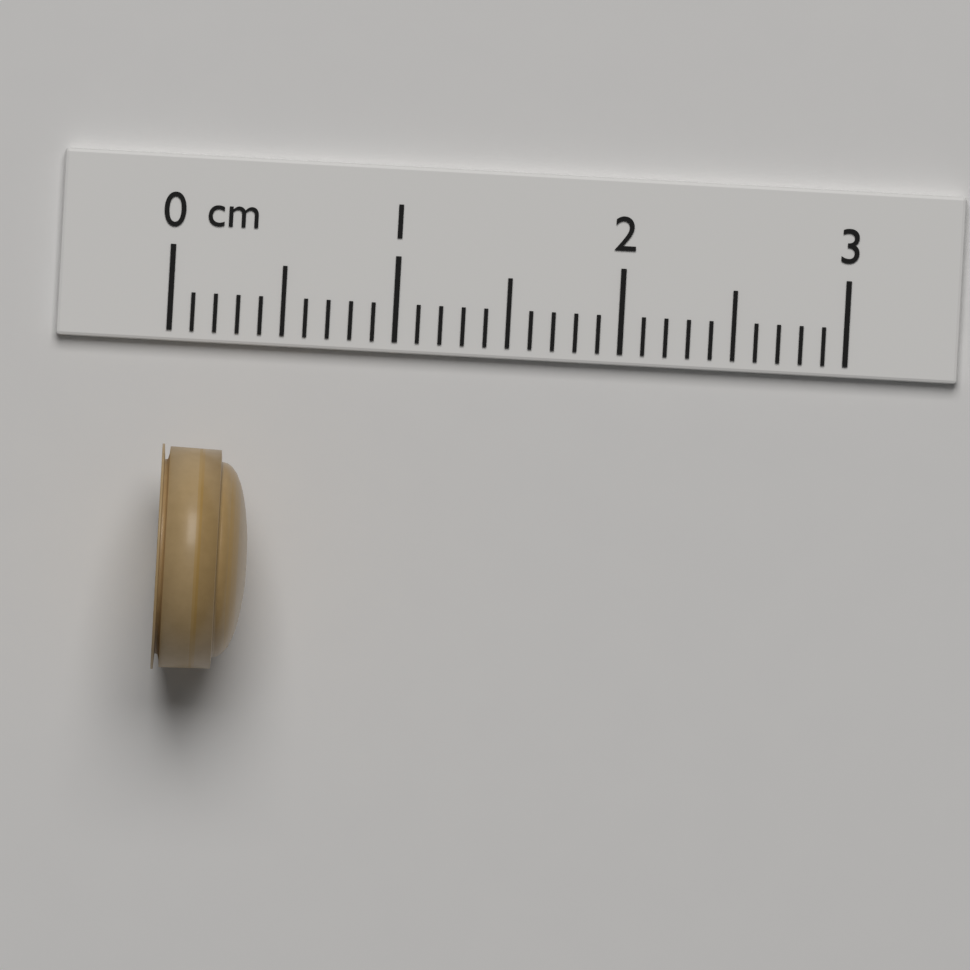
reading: 0.4 cm
